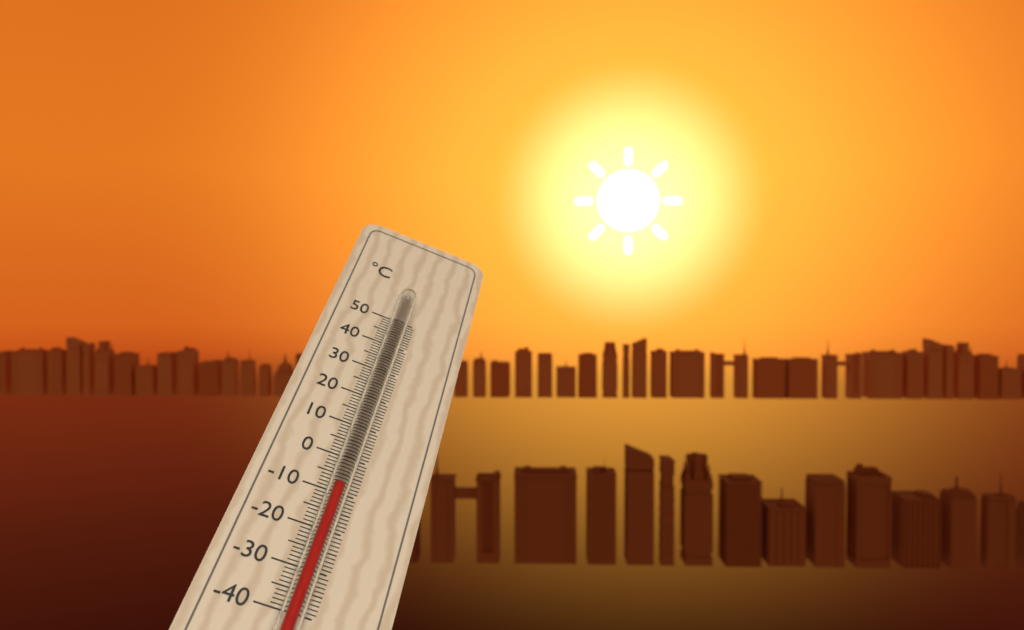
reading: -10 °C
